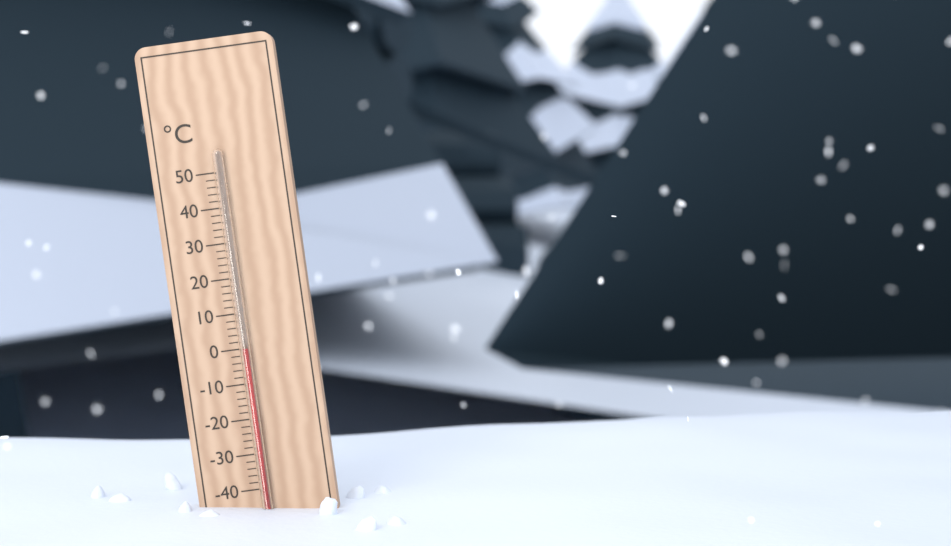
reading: 0 °C
